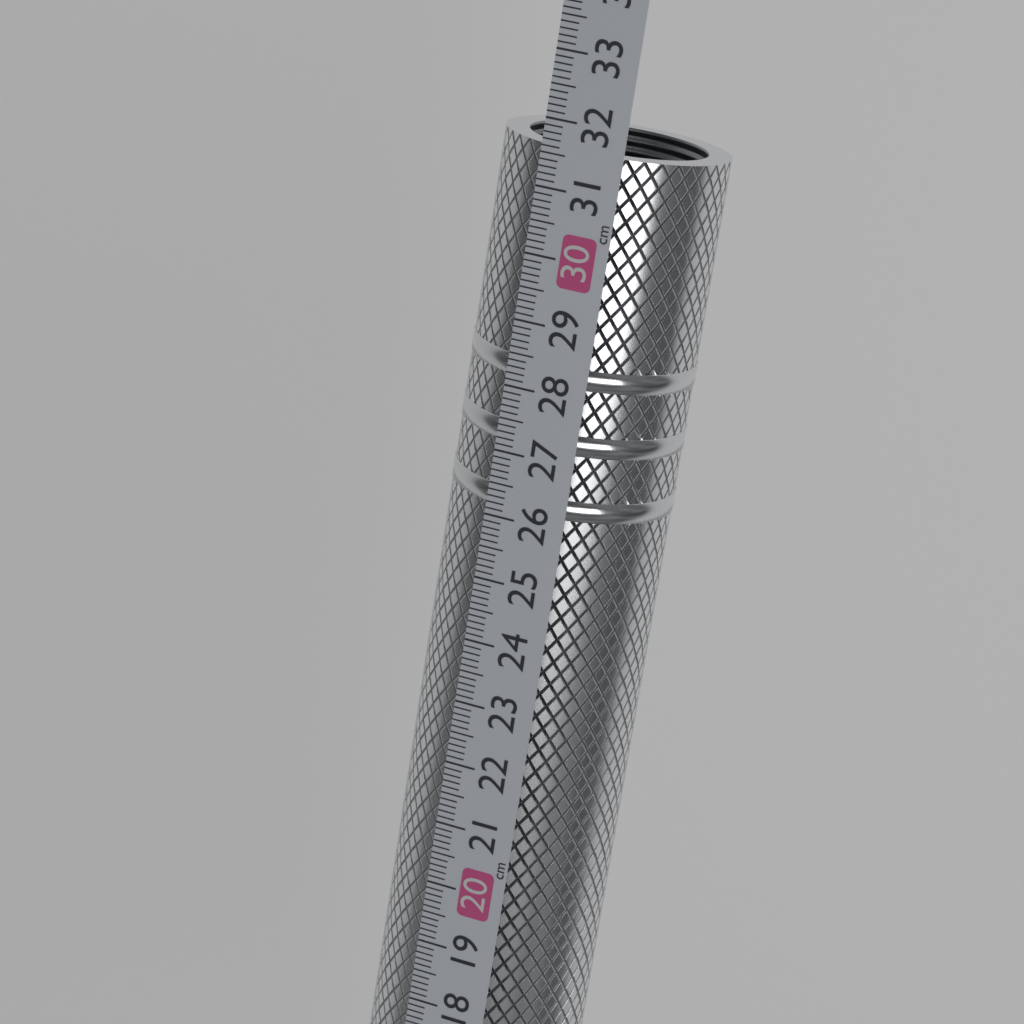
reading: 31.6 cm
